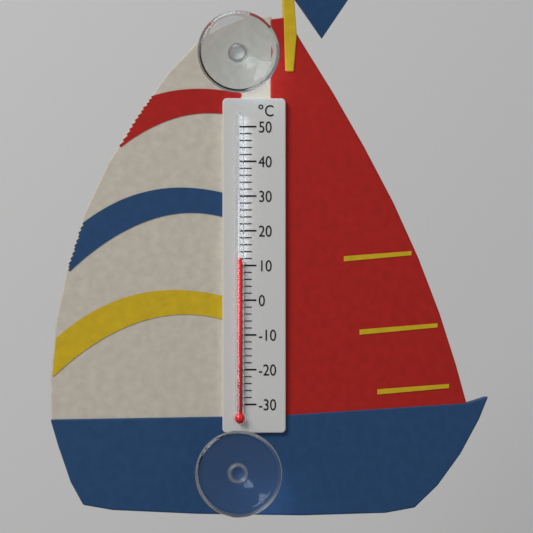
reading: 12 °C
